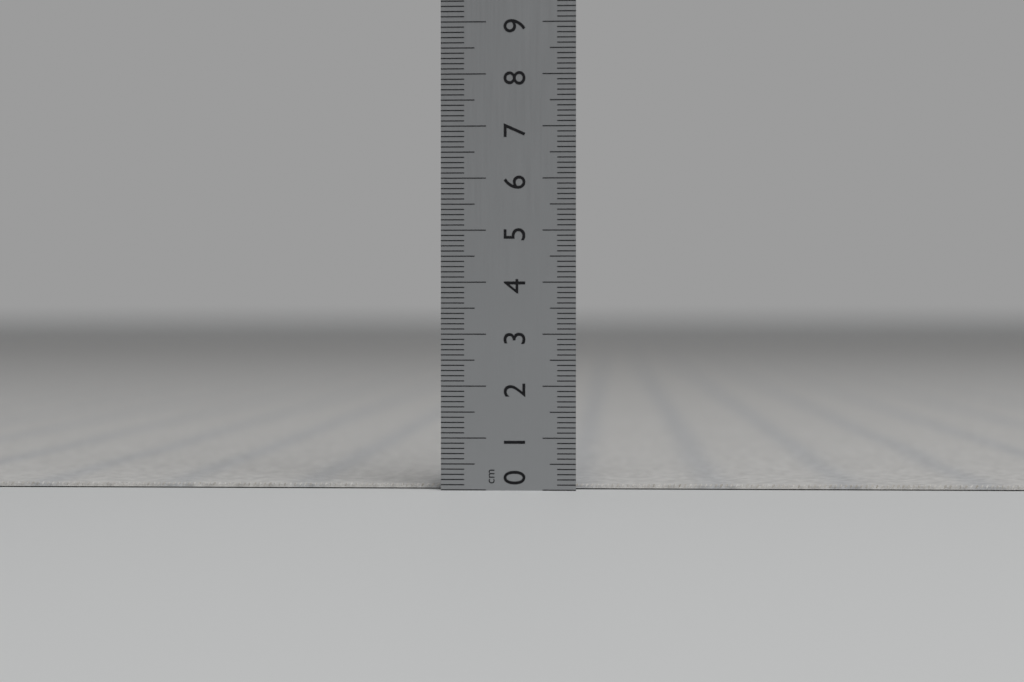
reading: 0.1 cm
